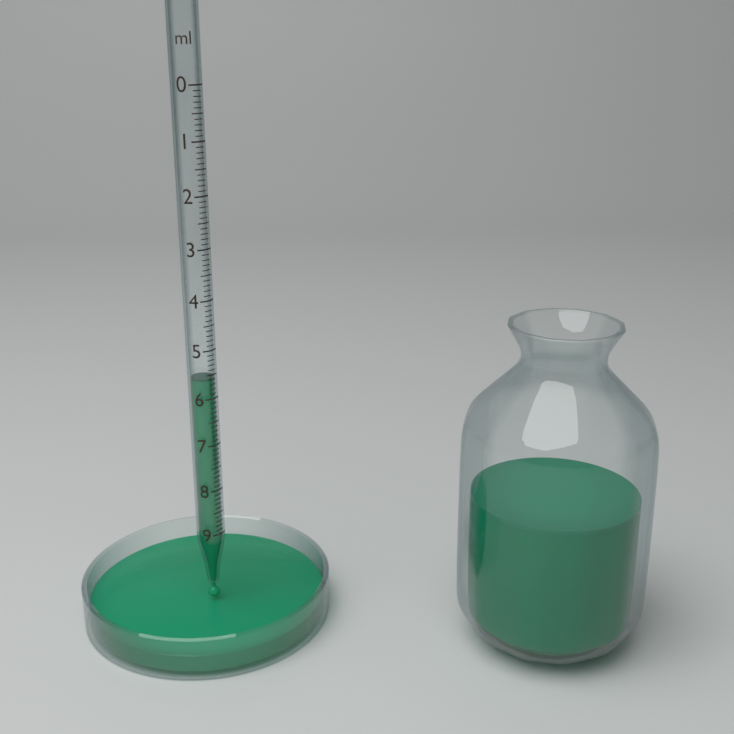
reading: 5.6 ml
